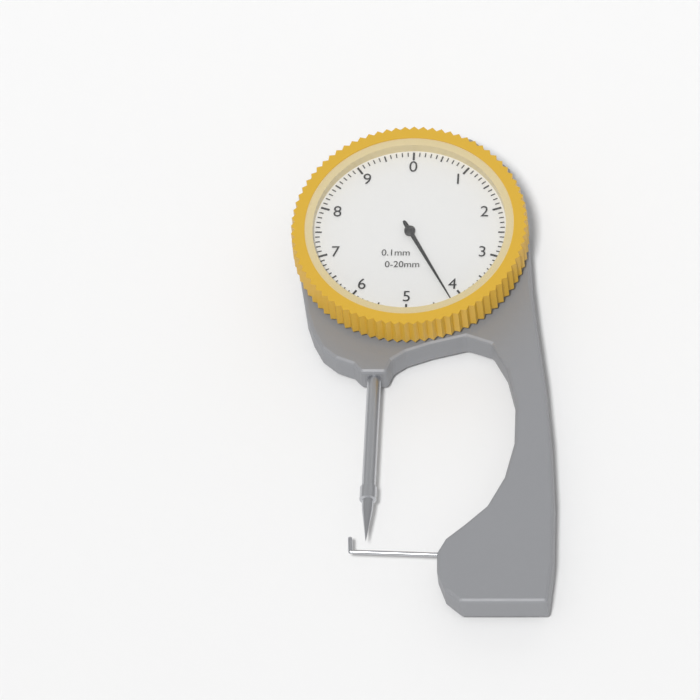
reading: 4.2 mm
